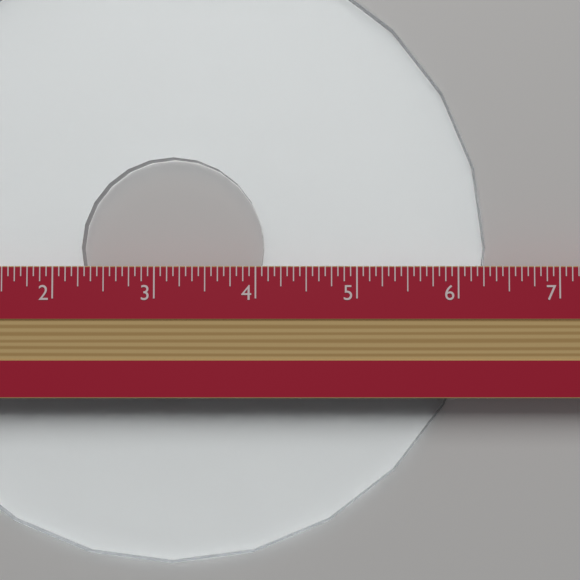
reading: 6.3125 in
